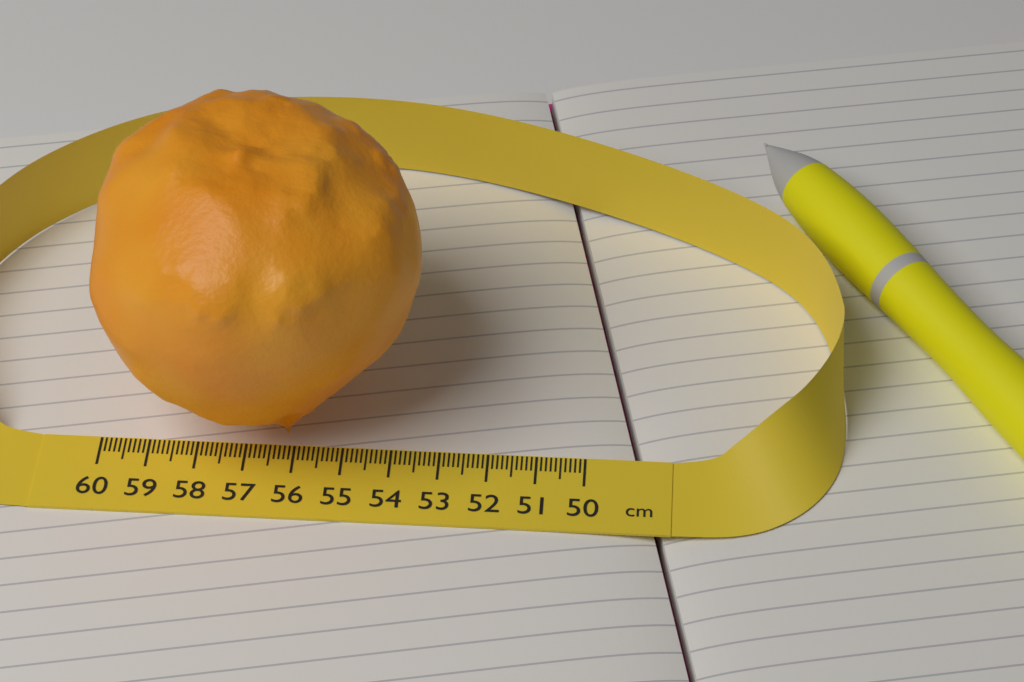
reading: 53.4 cm
